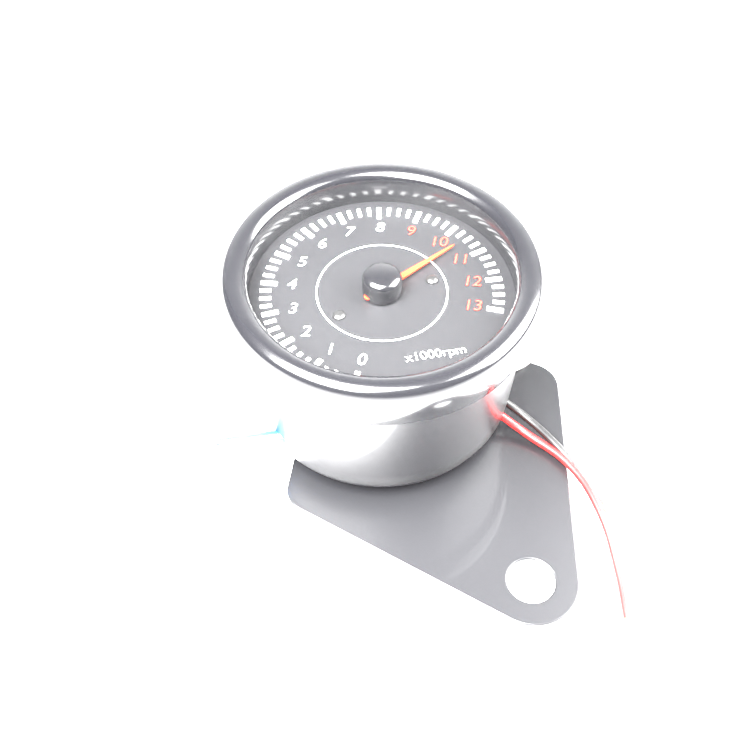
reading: 10.50 x1000 rpm
